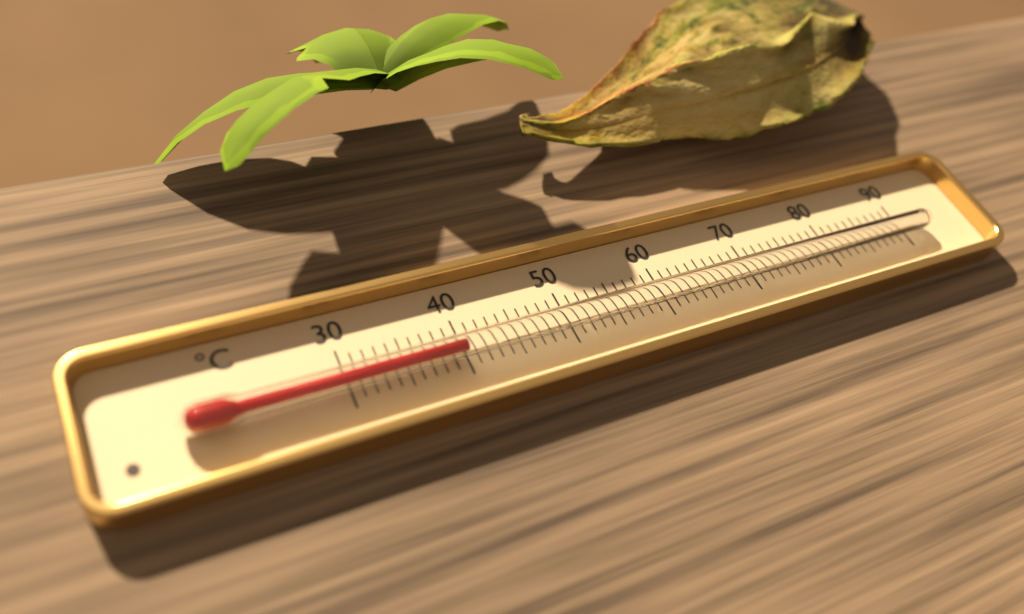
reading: 40 °C
